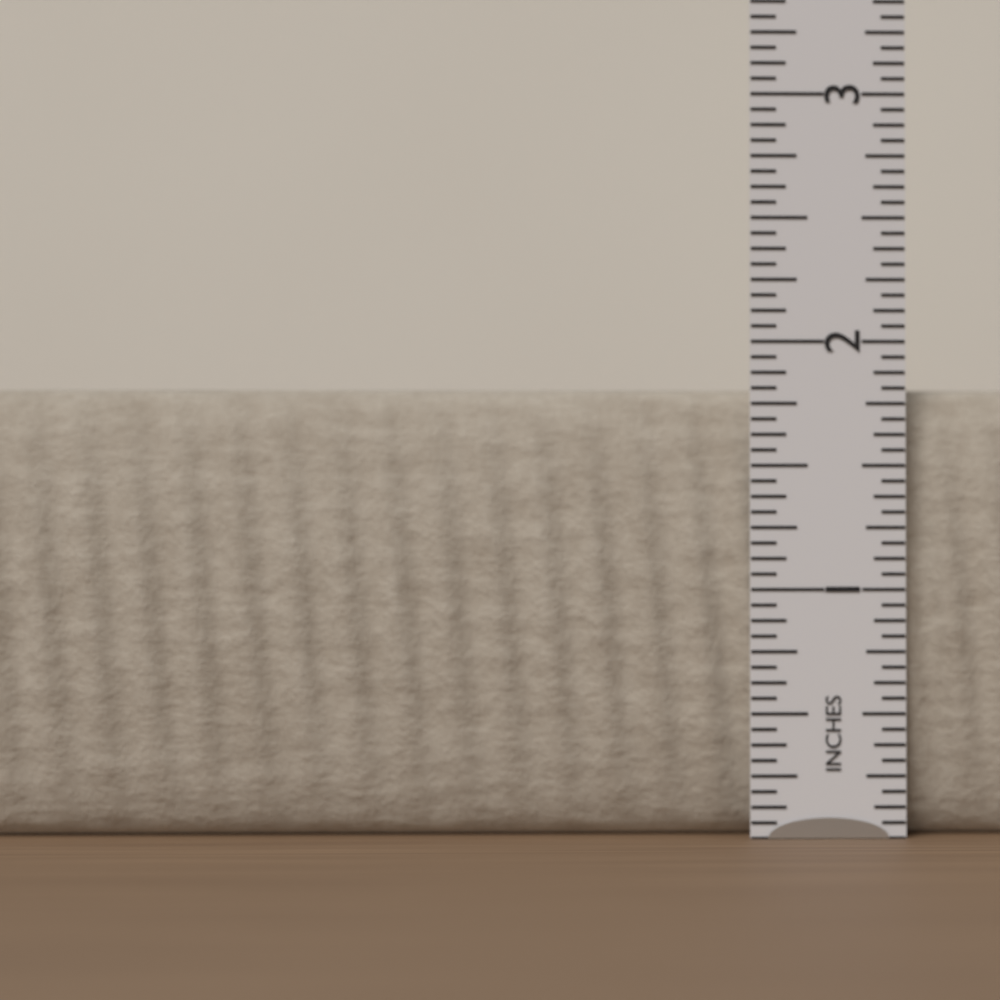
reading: 1.8125 in
